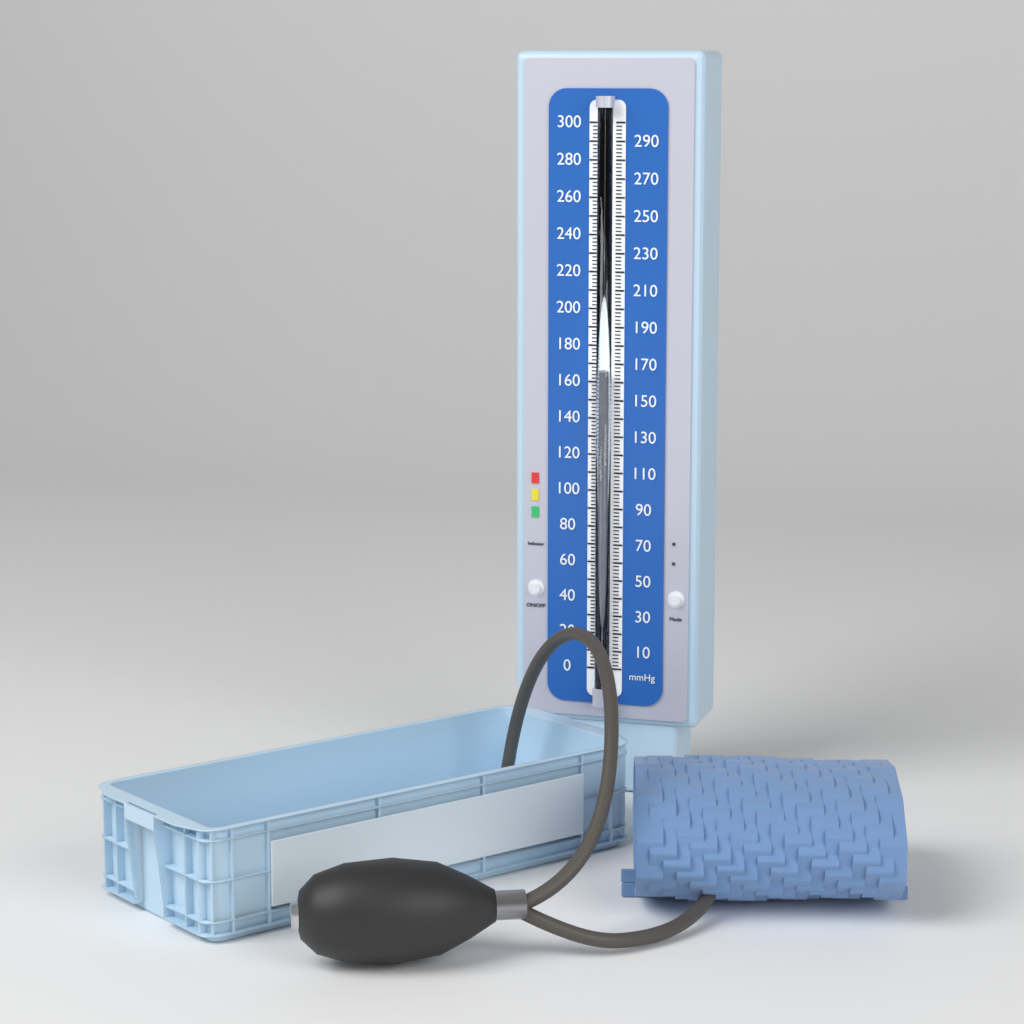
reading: 166 mmHg
